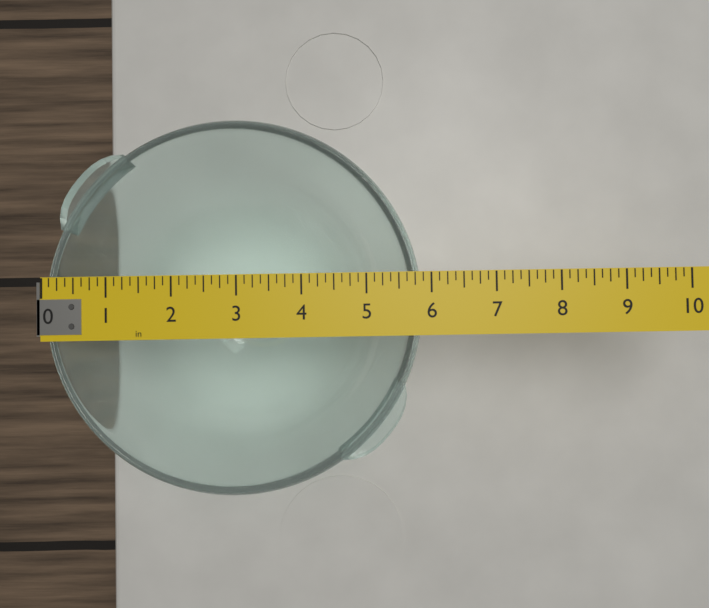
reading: 5.875 in
